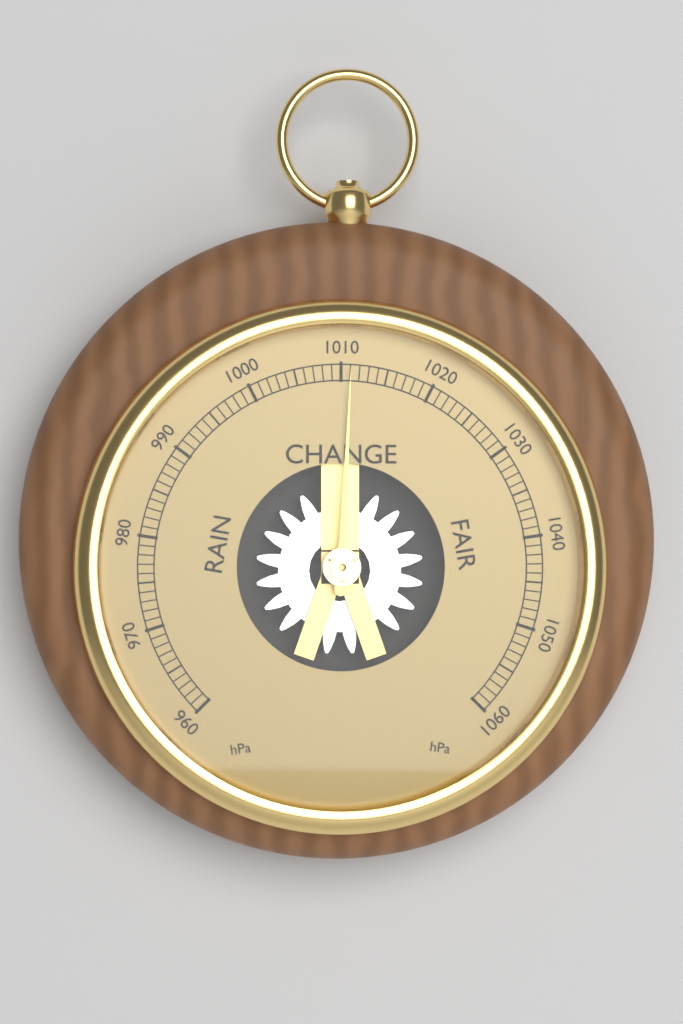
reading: 1011 hPa
